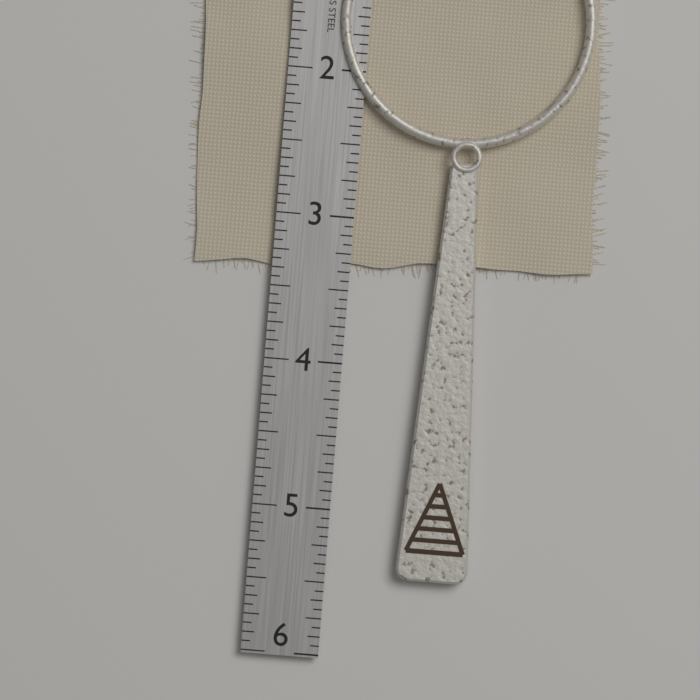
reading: 5.4375 in
